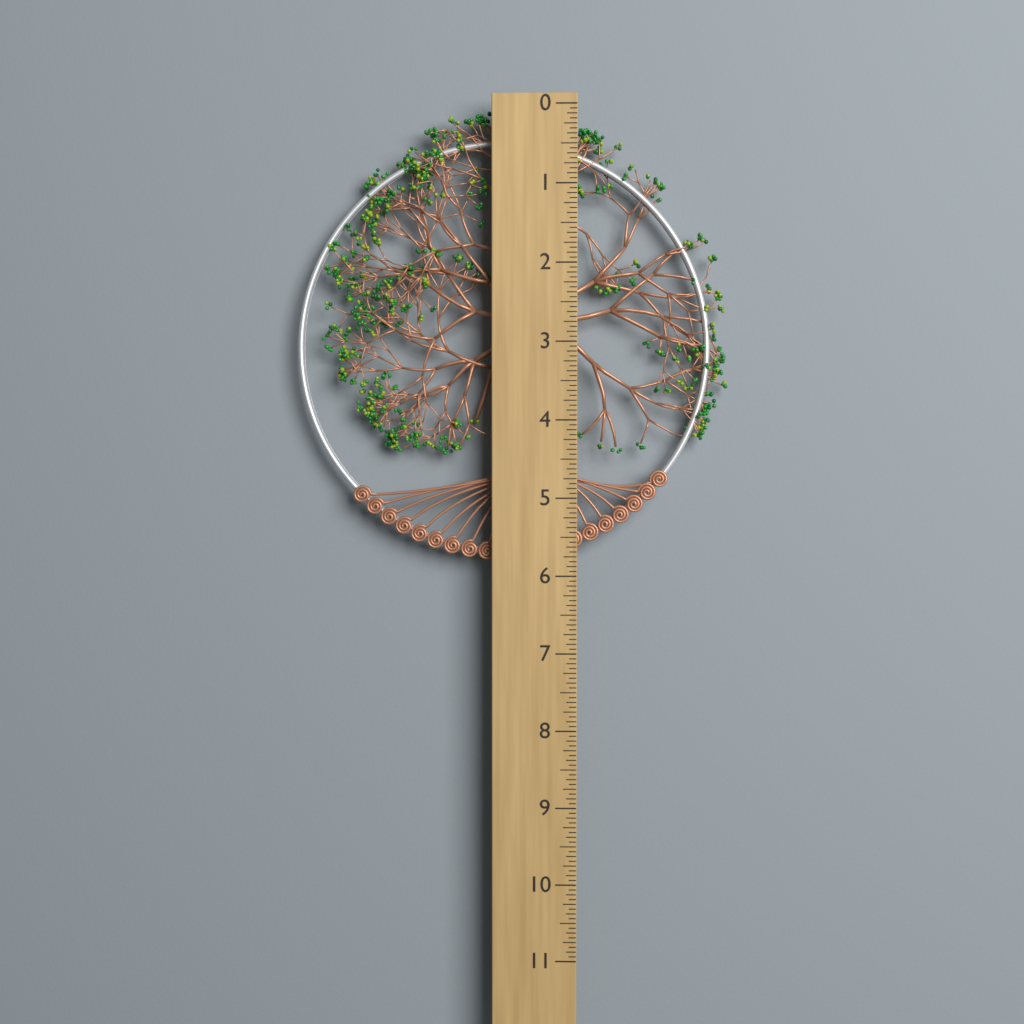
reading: 5.8125 (no unit)
